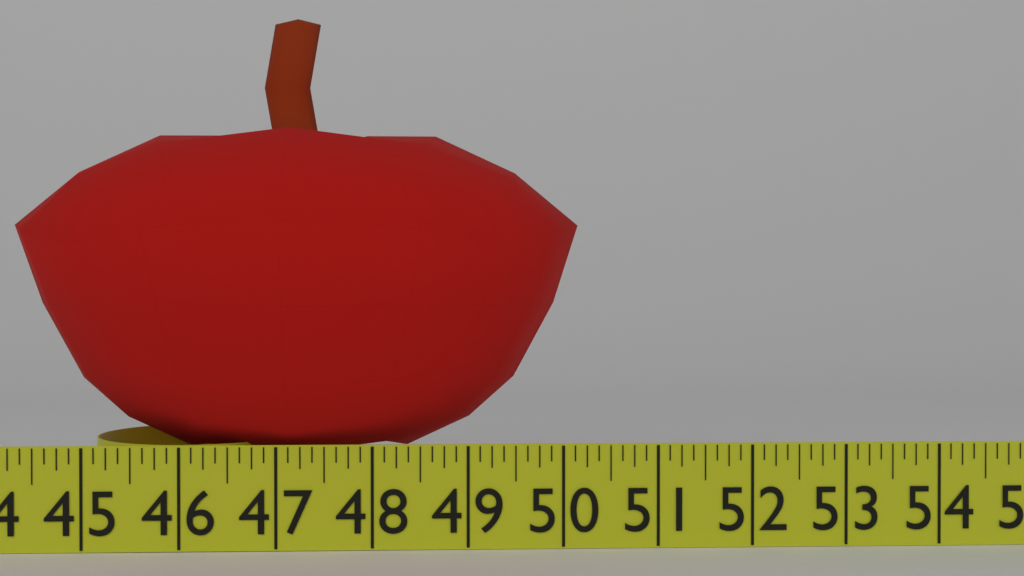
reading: 50.250 in
